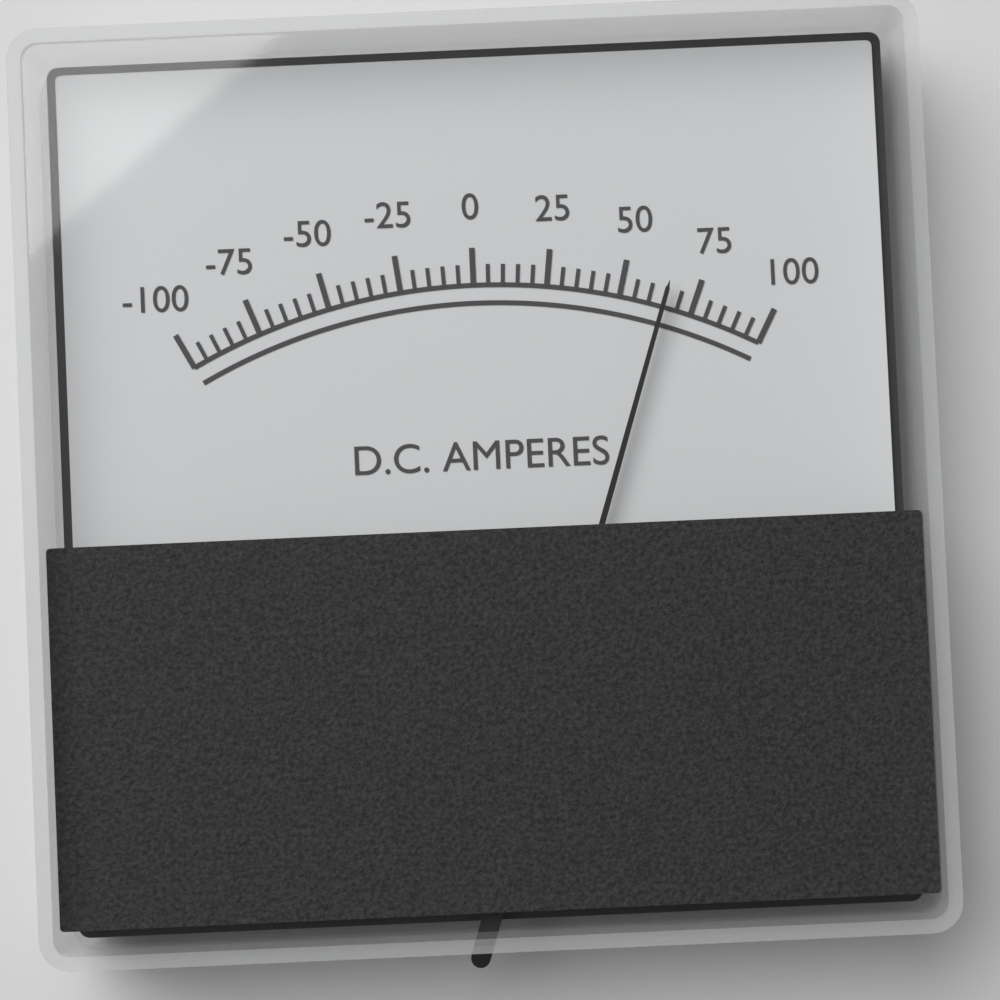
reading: 65 A
